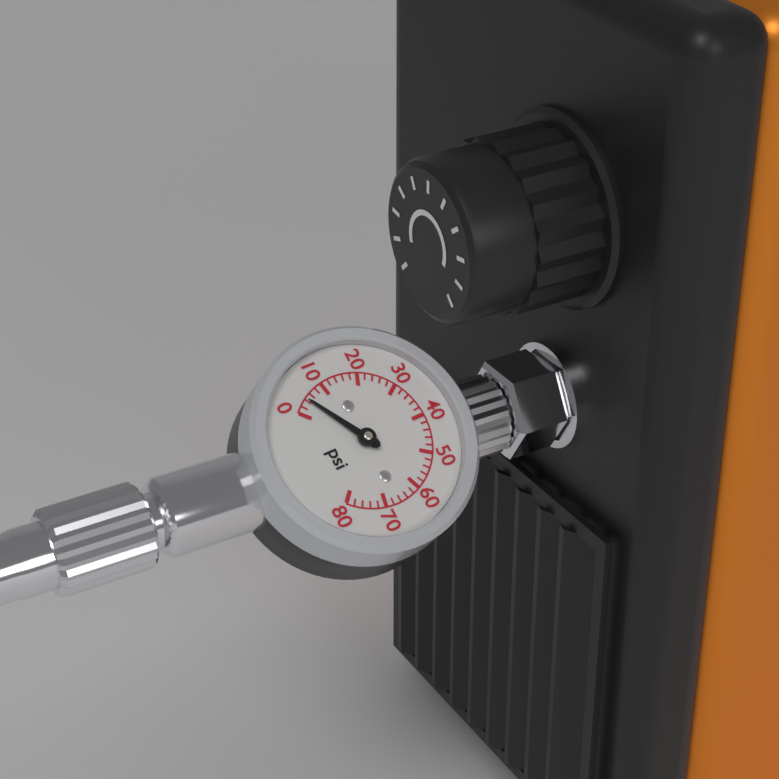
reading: 4 psi
